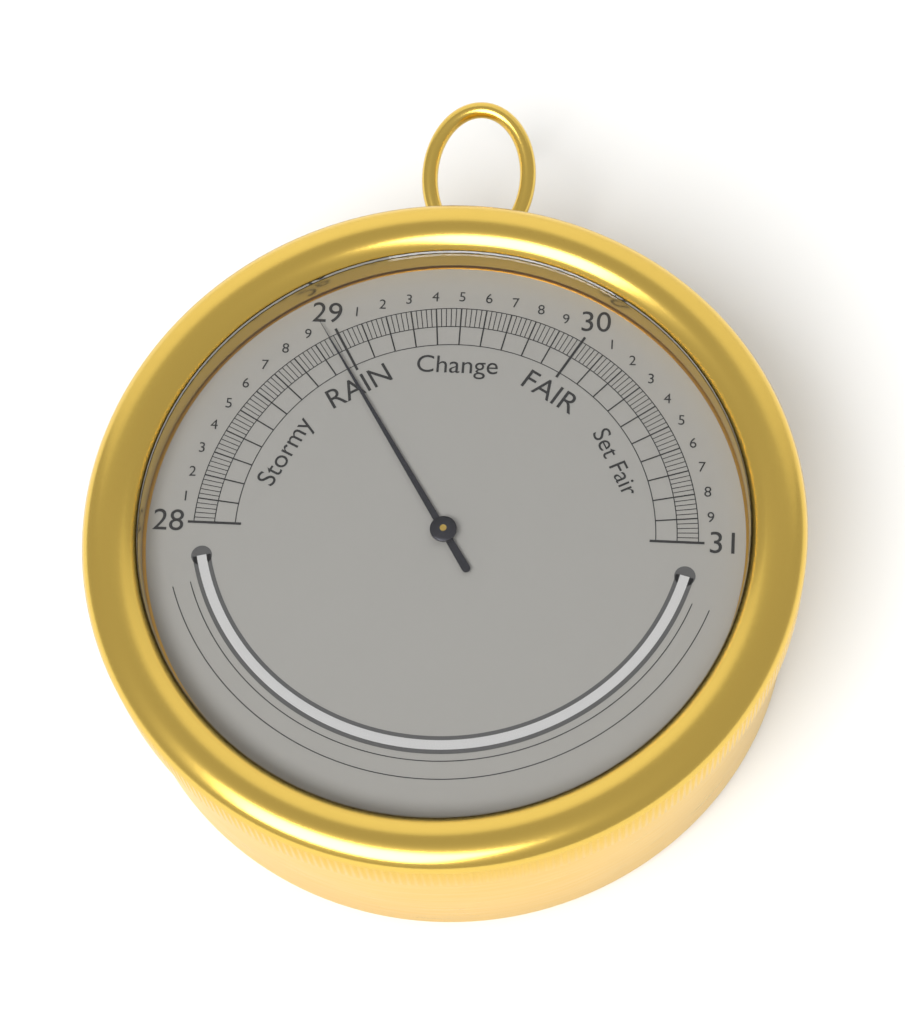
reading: 28.96 inHg
